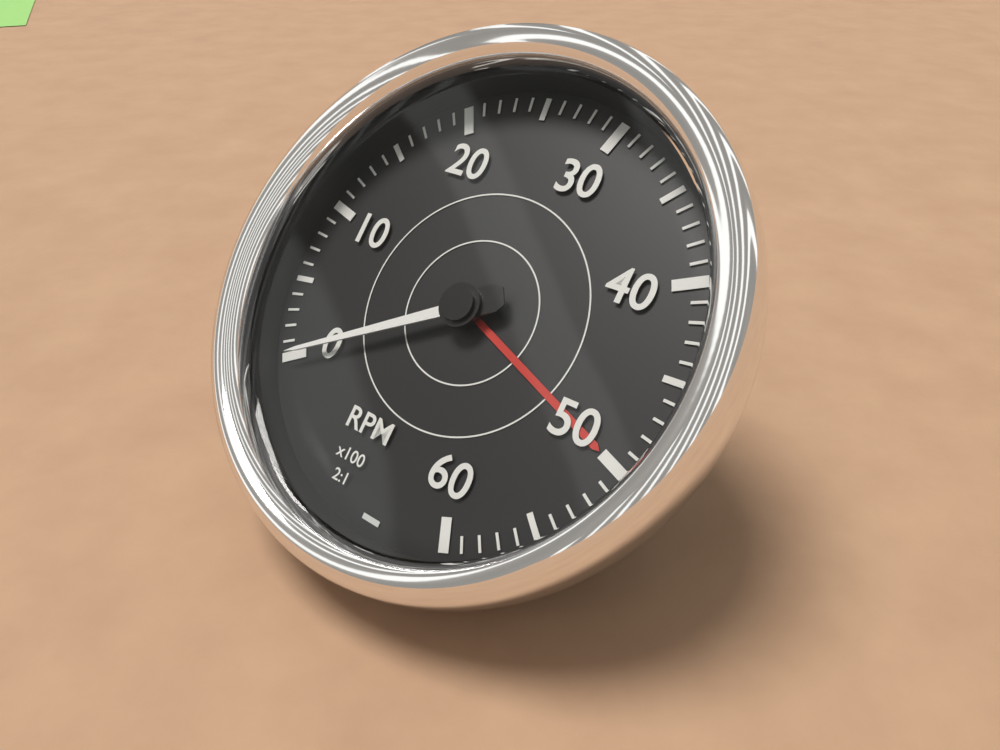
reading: 0 RPM
